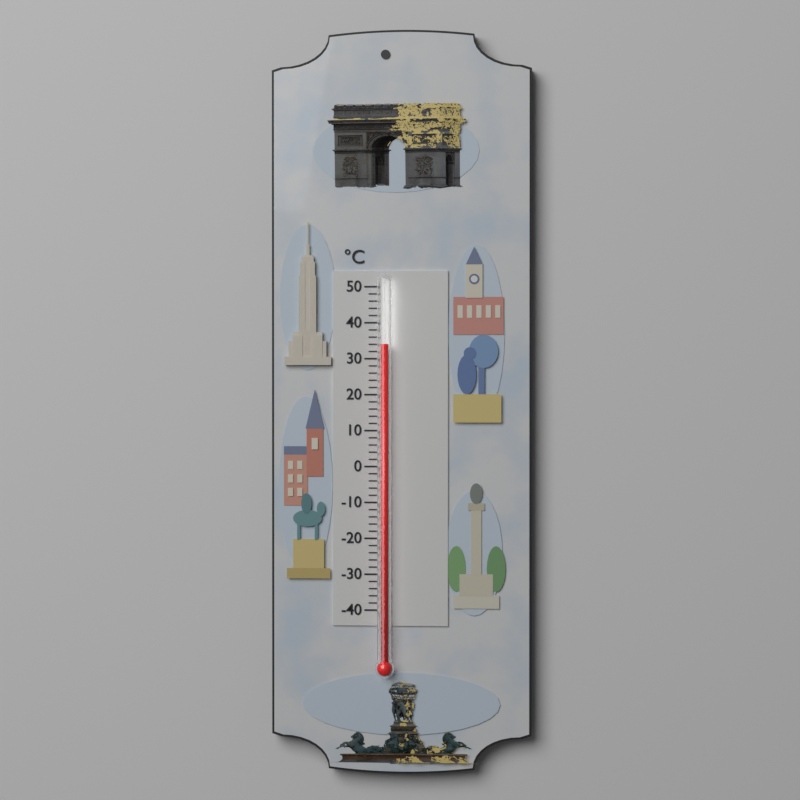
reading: 34 °C
